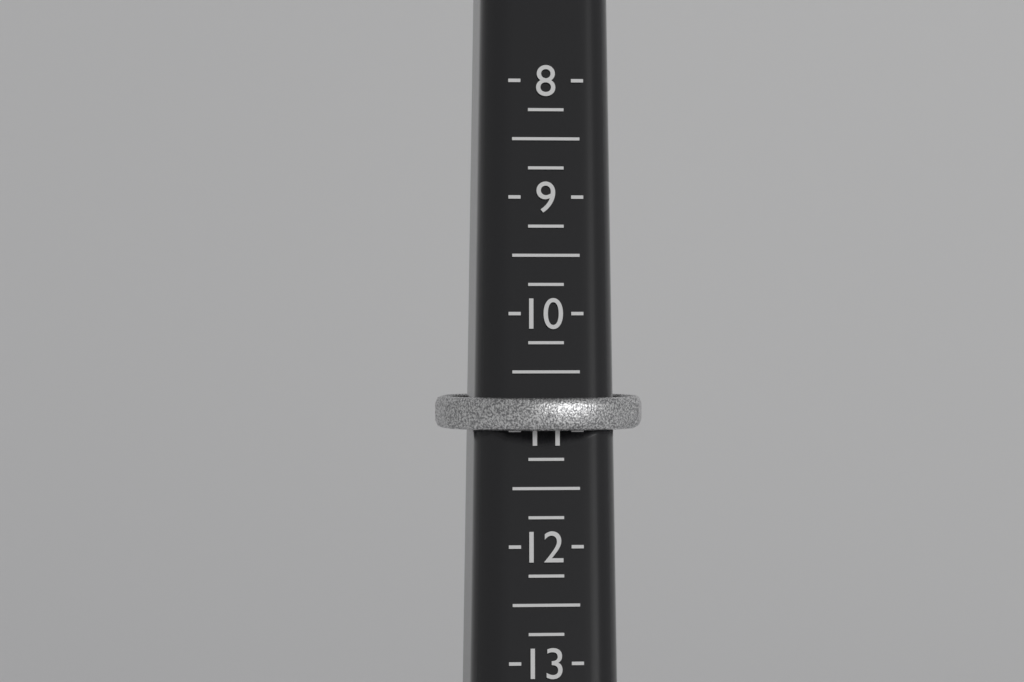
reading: 11.00 (no unit)
